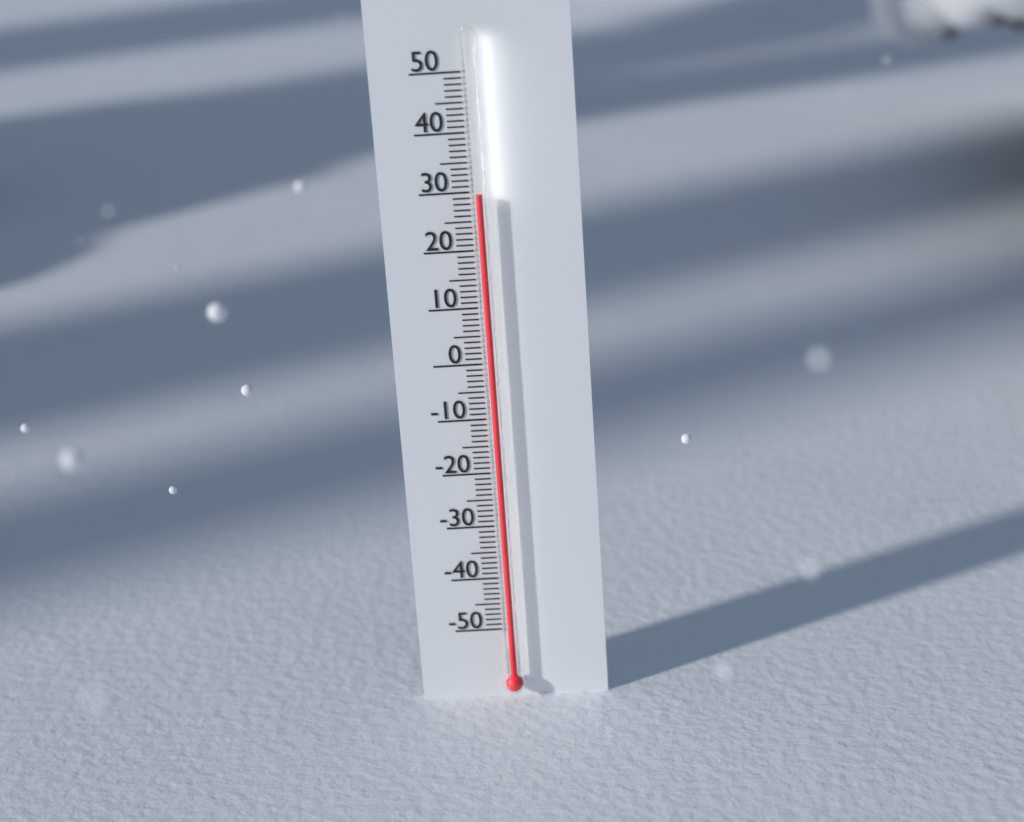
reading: 30 (no unit)
